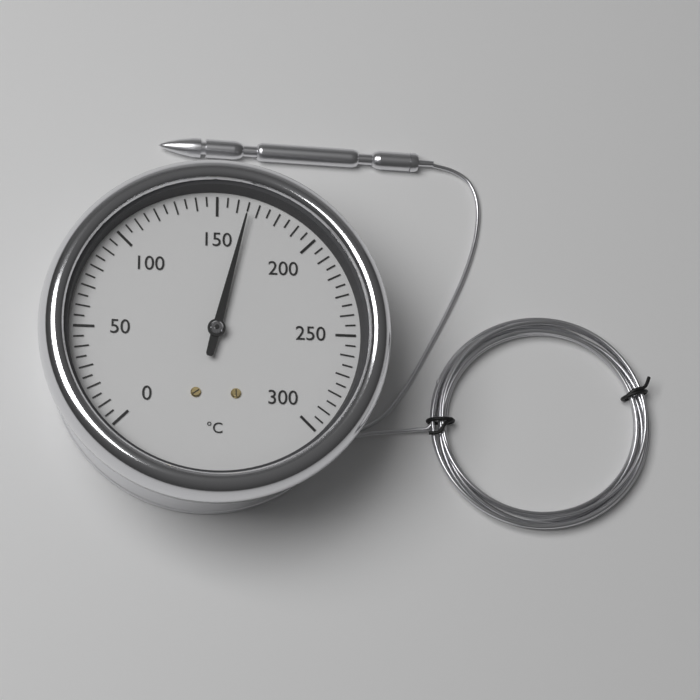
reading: 165 °C
